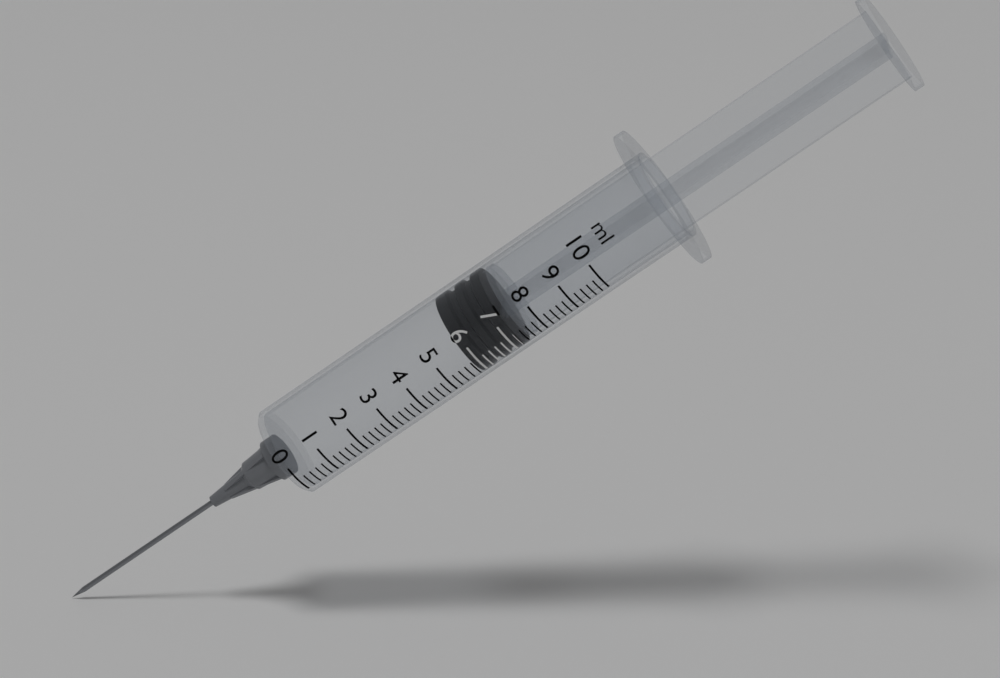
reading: 5.8 ml
